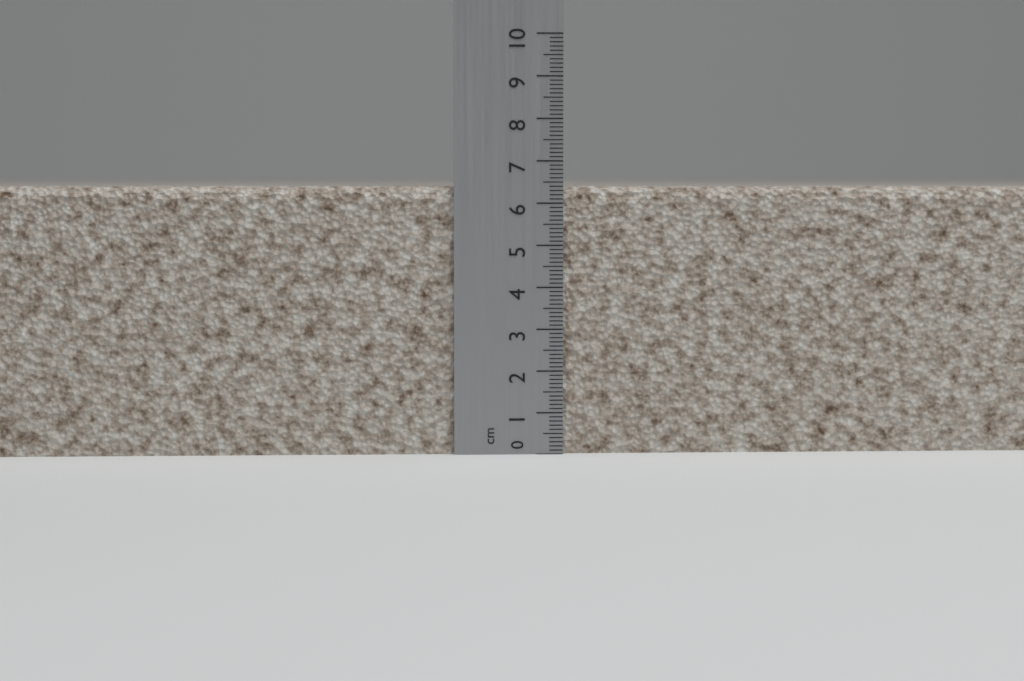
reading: 6.4 cm
